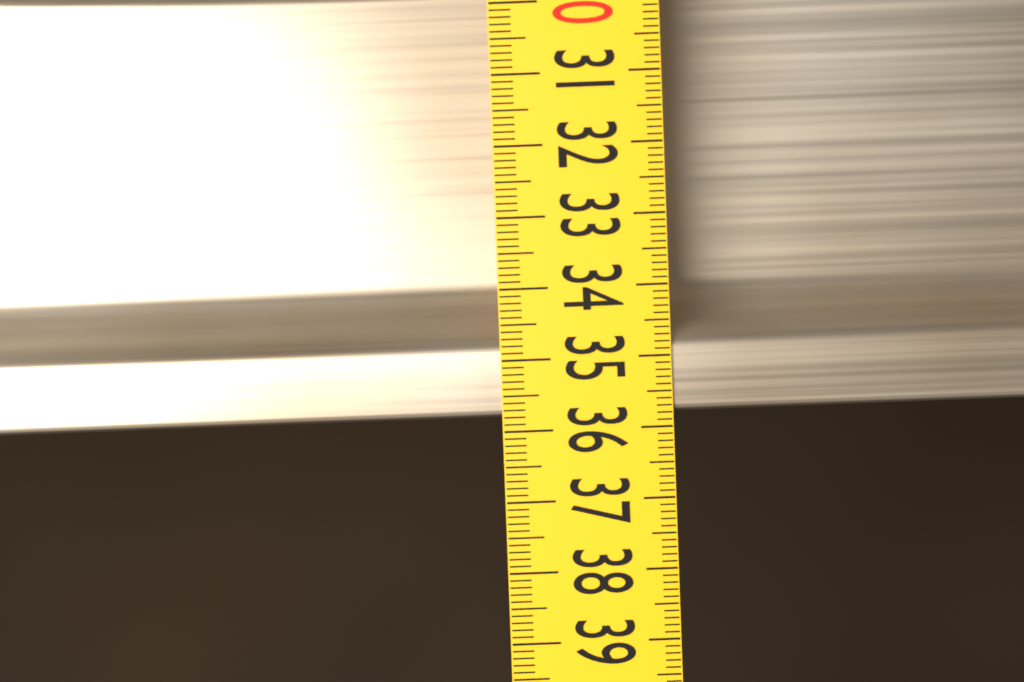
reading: 35.8 (no unit)
